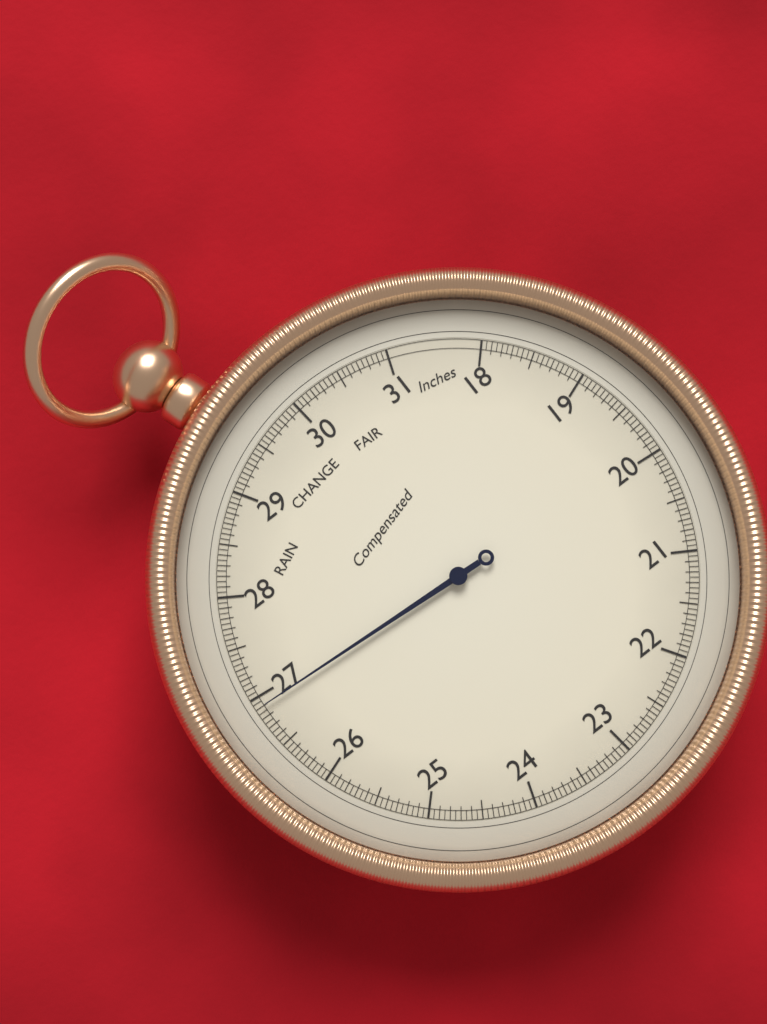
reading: 26.90 inHg
